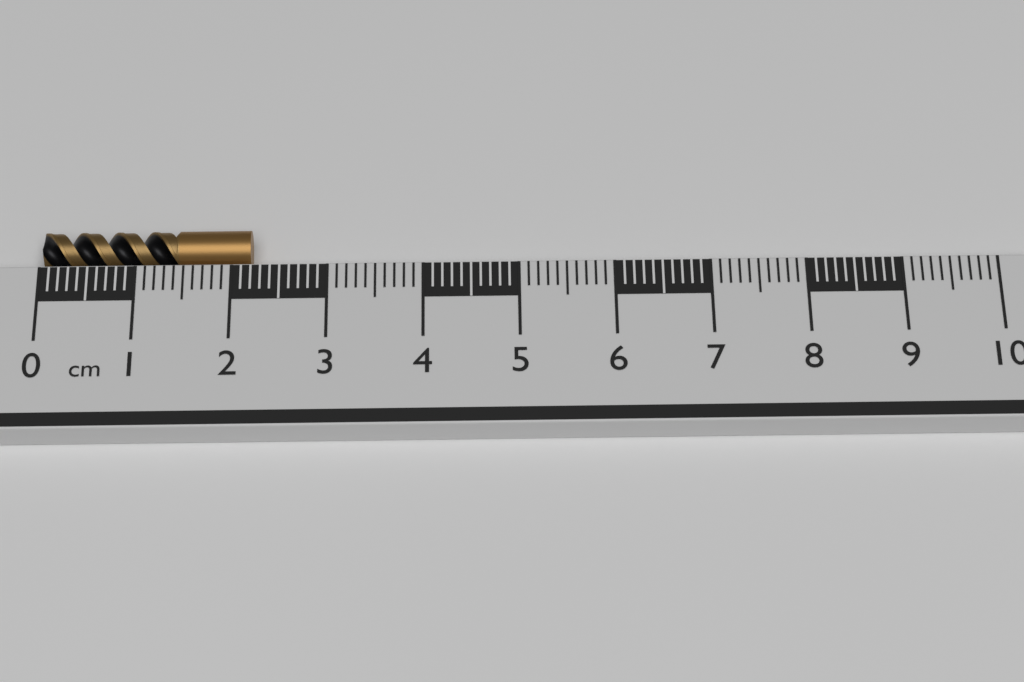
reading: 2.2 cm
